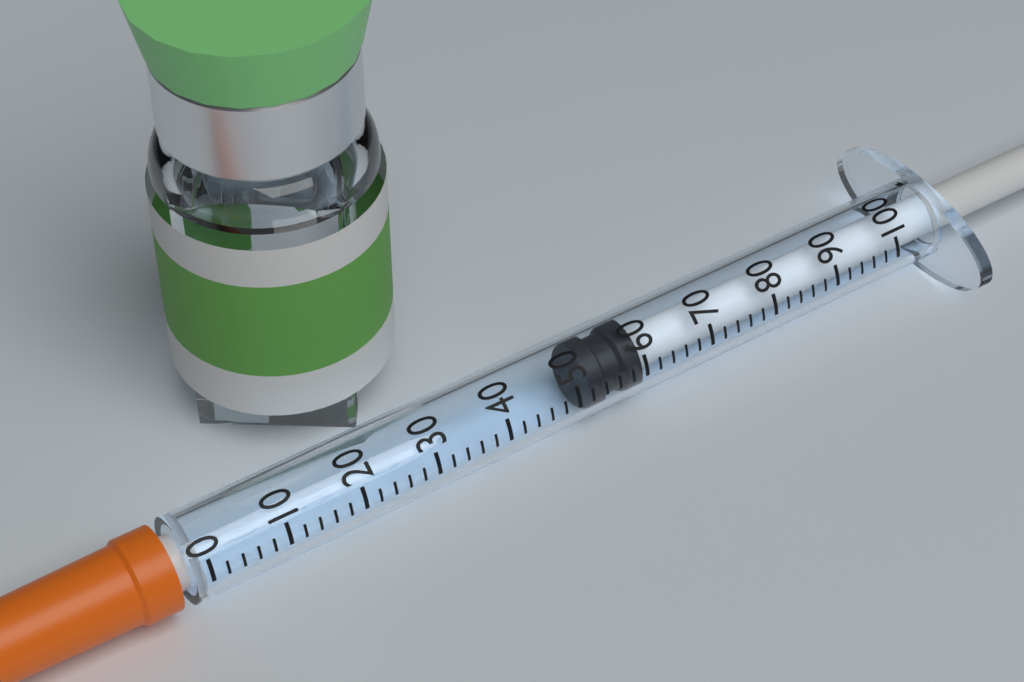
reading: 52 (no unit)
